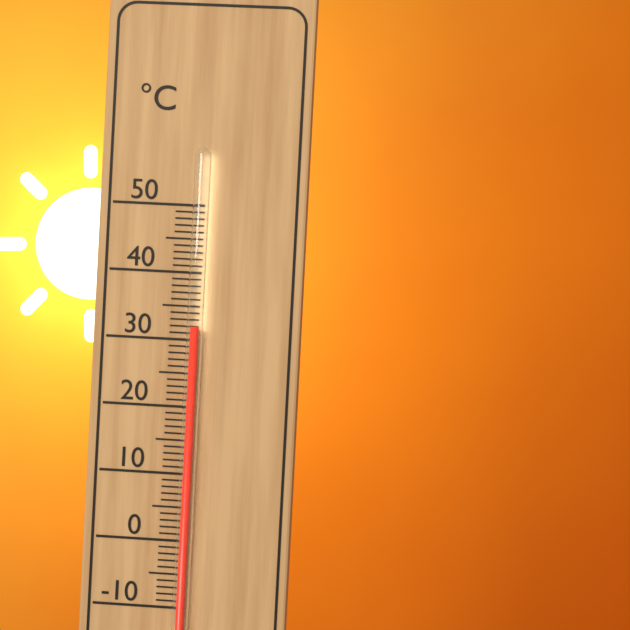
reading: 32 °C
